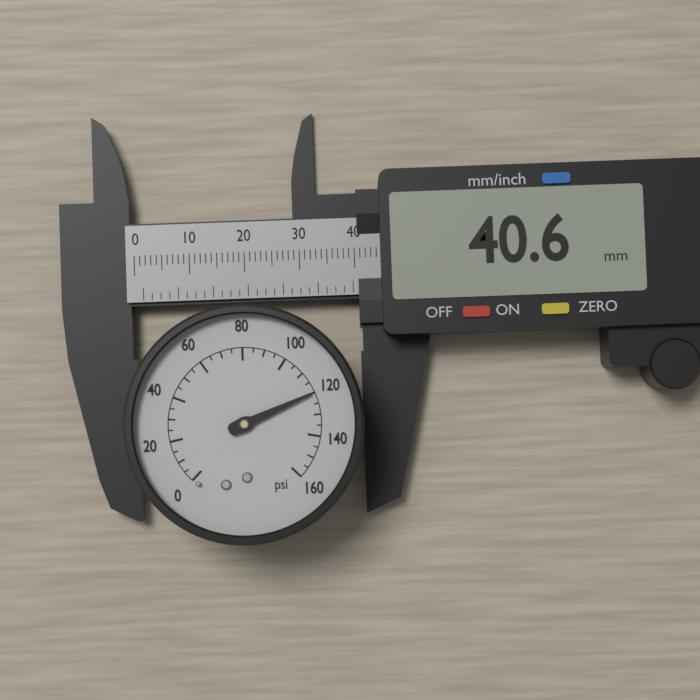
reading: 120 psi
